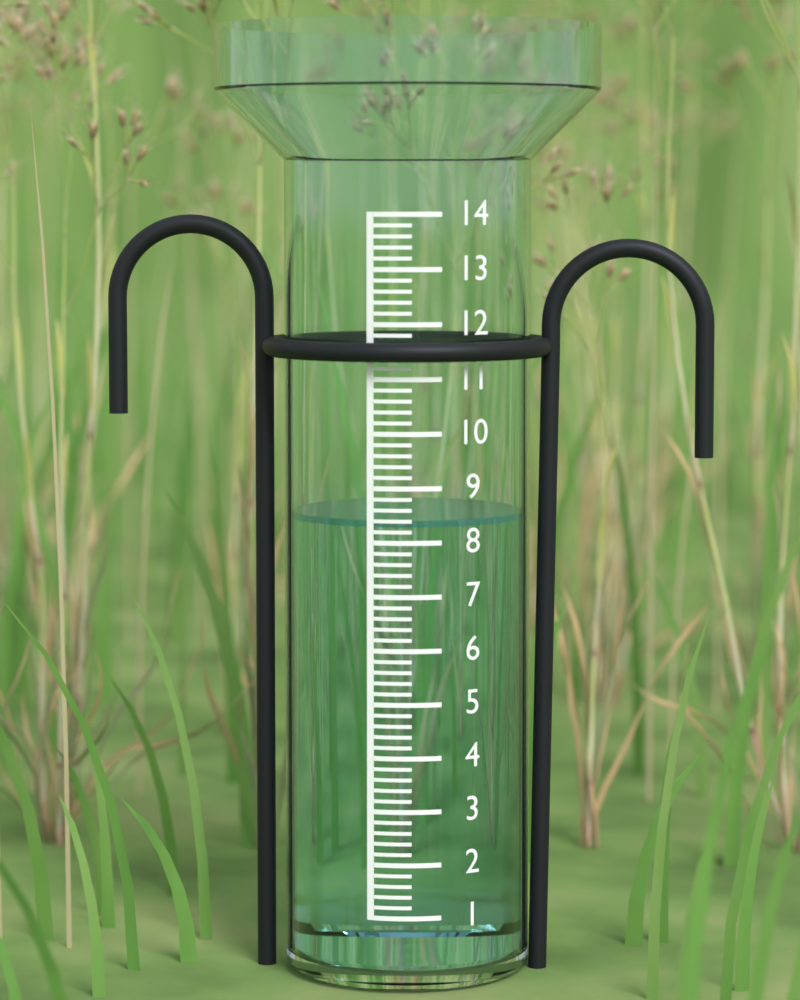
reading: 8.4 (no unit)
